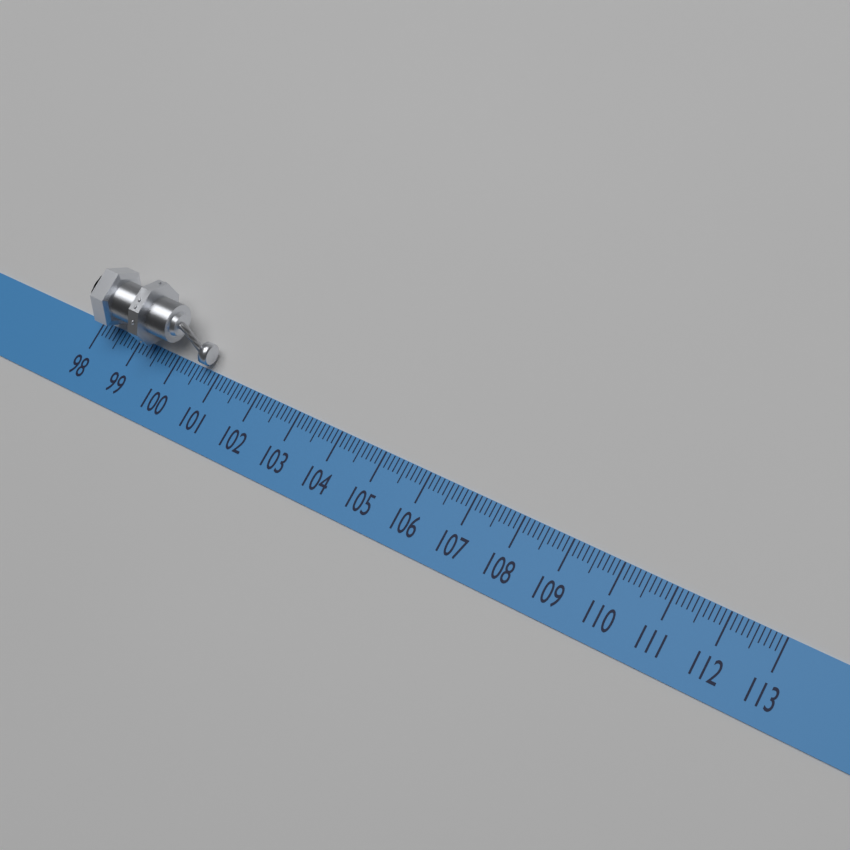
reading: 100.8 (no unit)
